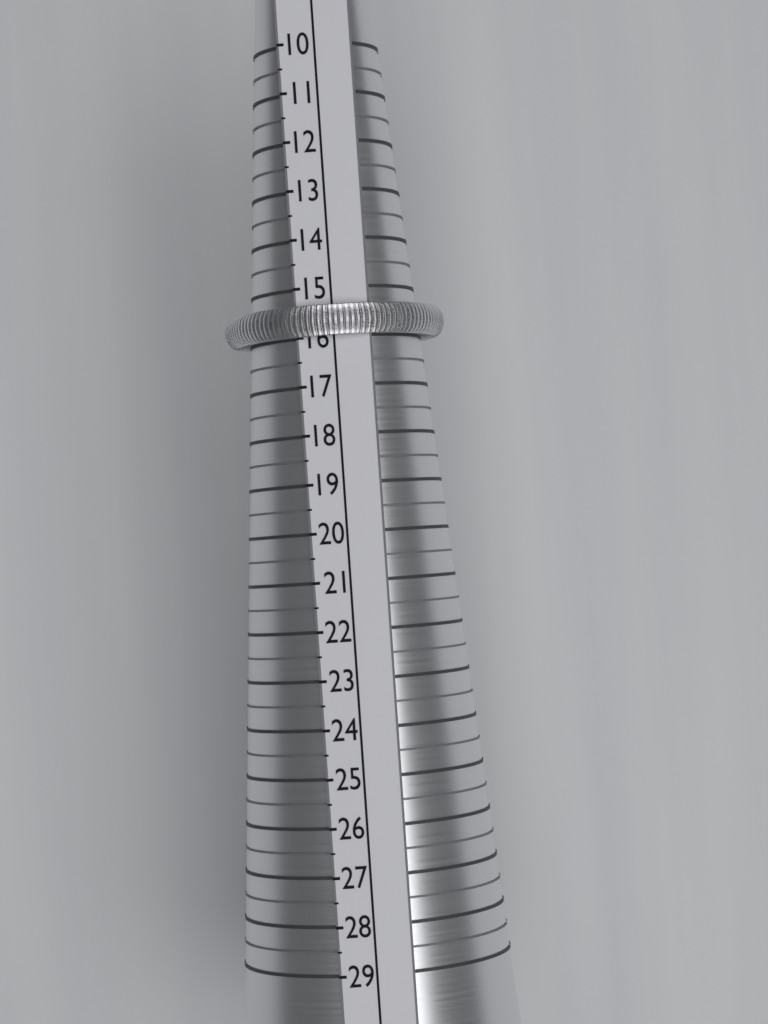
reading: 16.0 (no unit)
